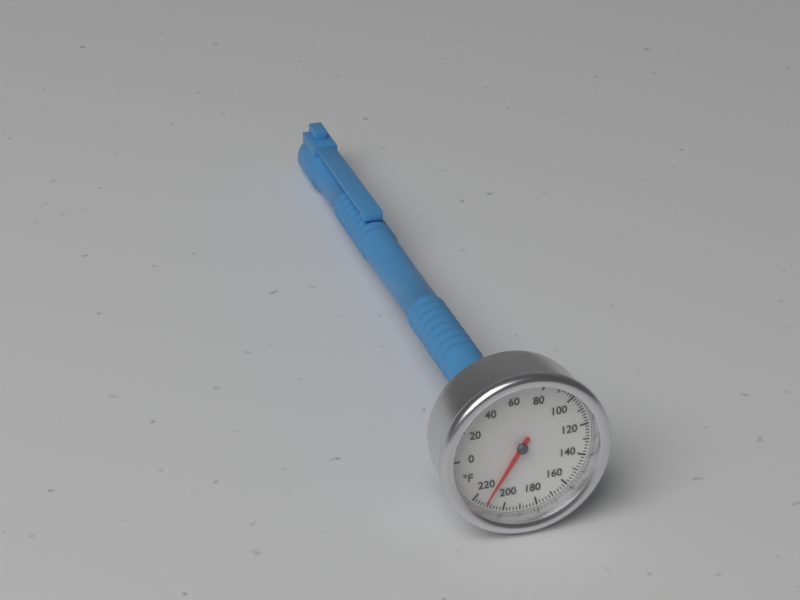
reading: 212 °F
